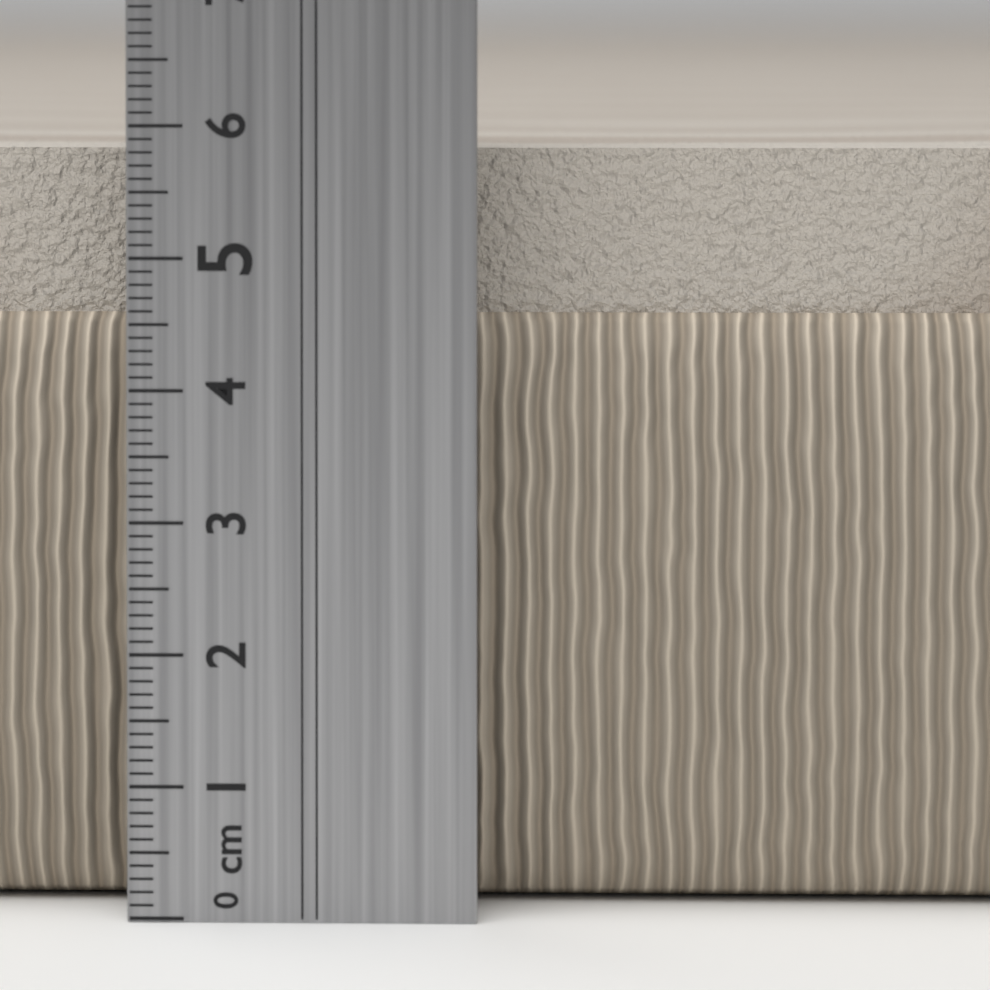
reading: 5.8 cm
